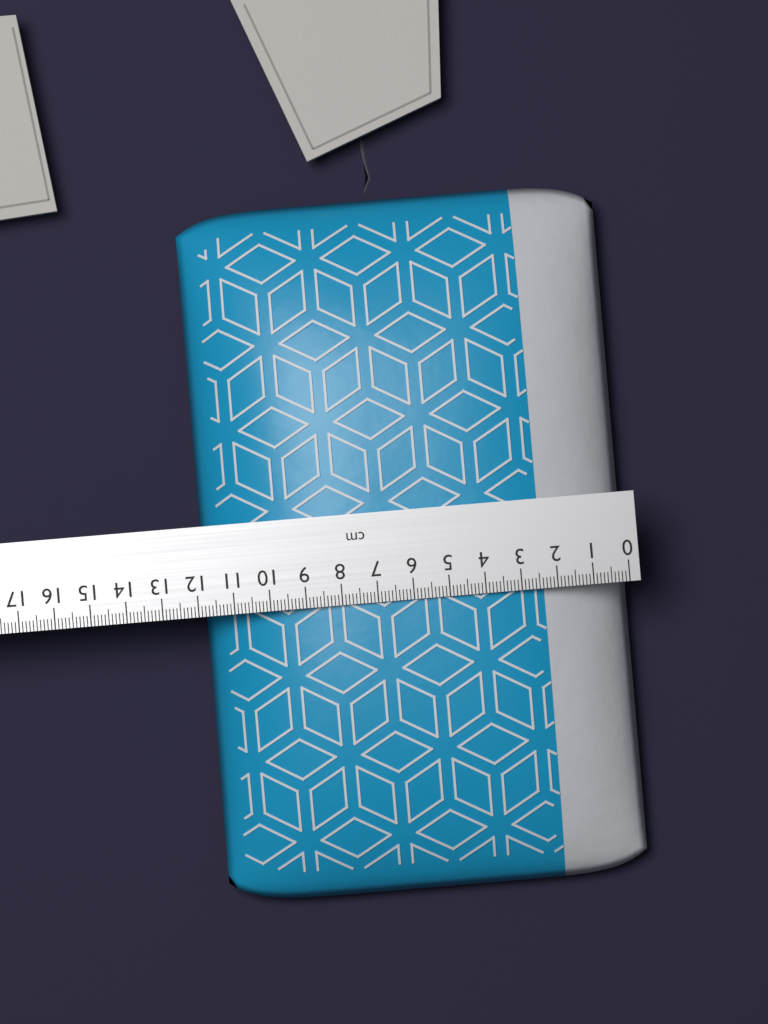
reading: 11.9 cm
